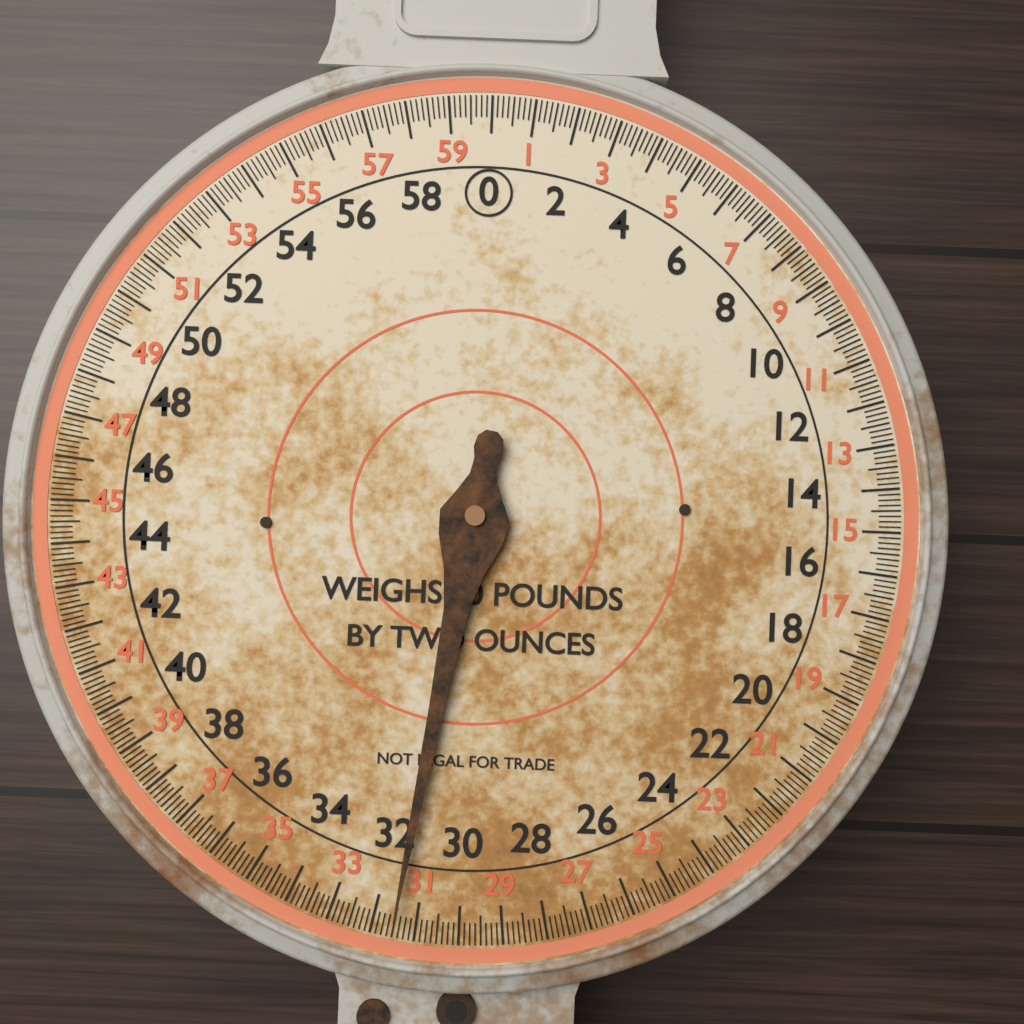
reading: 31.500 lb
